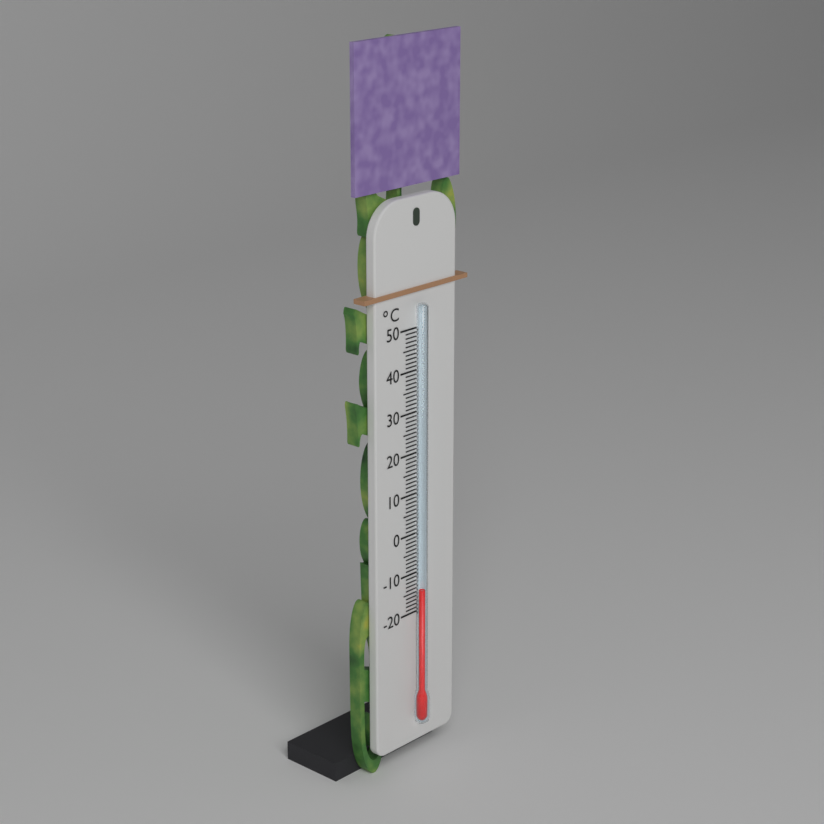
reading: -14 °C
